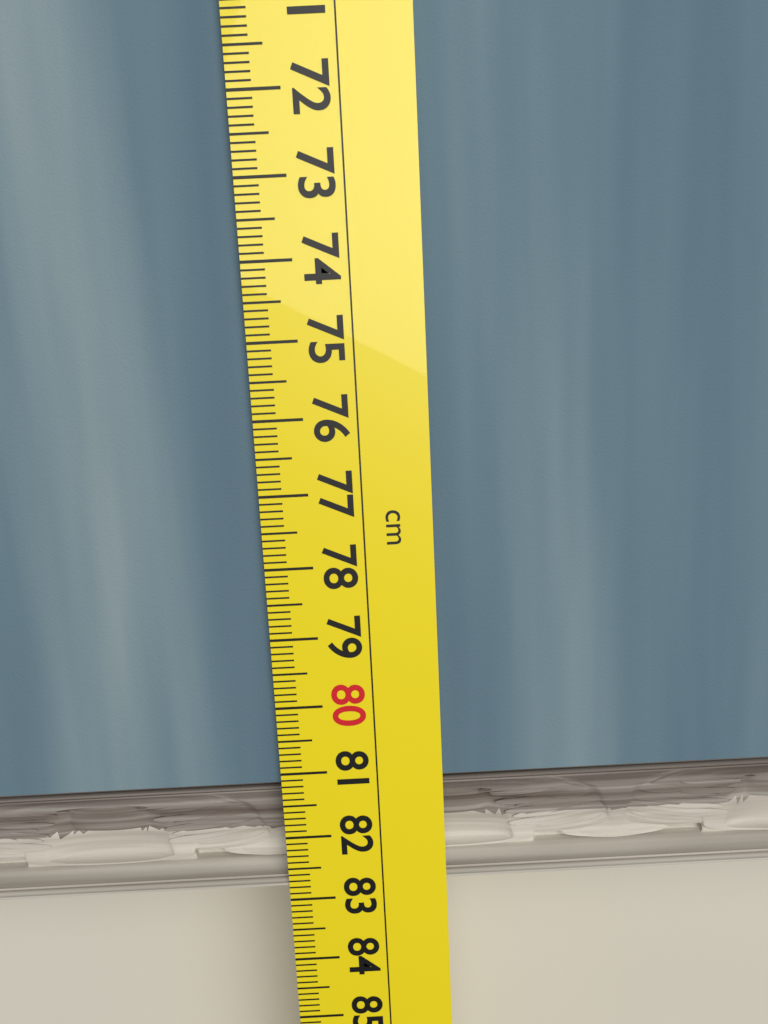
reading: 82.8 cm
